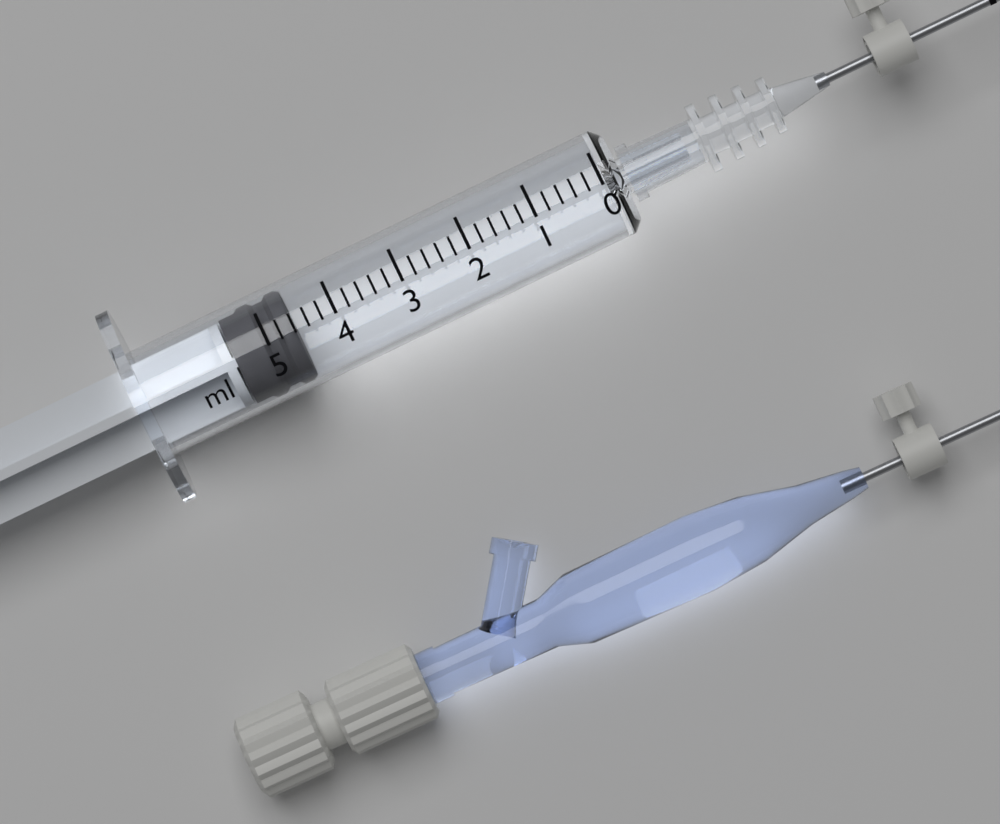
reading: 4.6 ml
